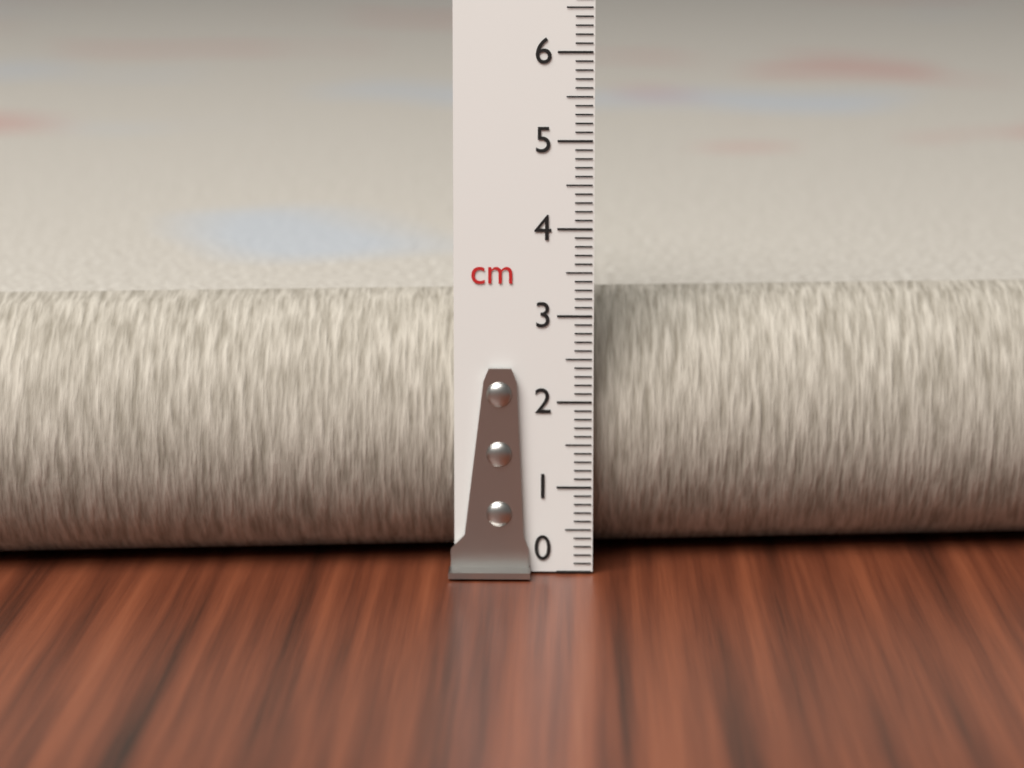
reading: 3.1 cm
